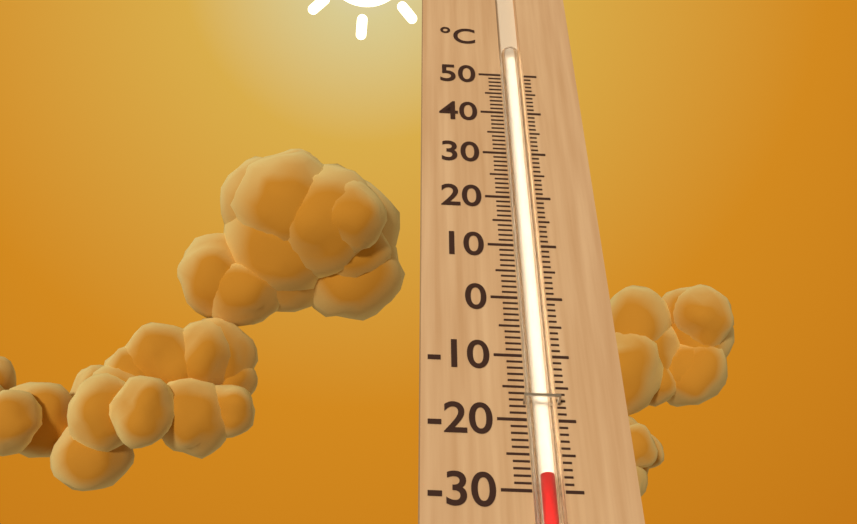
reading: -28 °C
